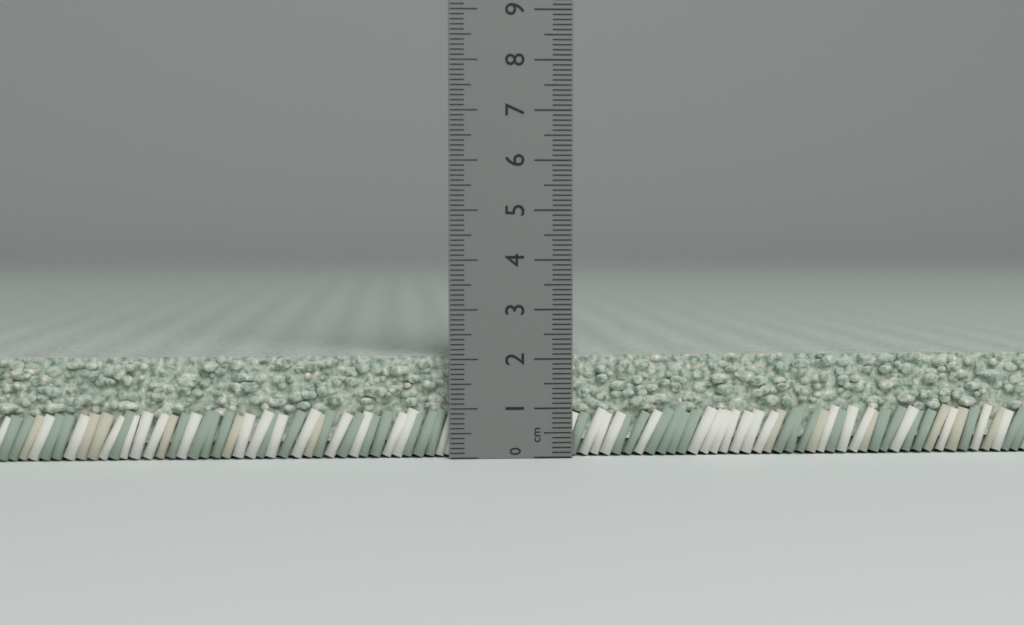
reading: 2.1 cm
